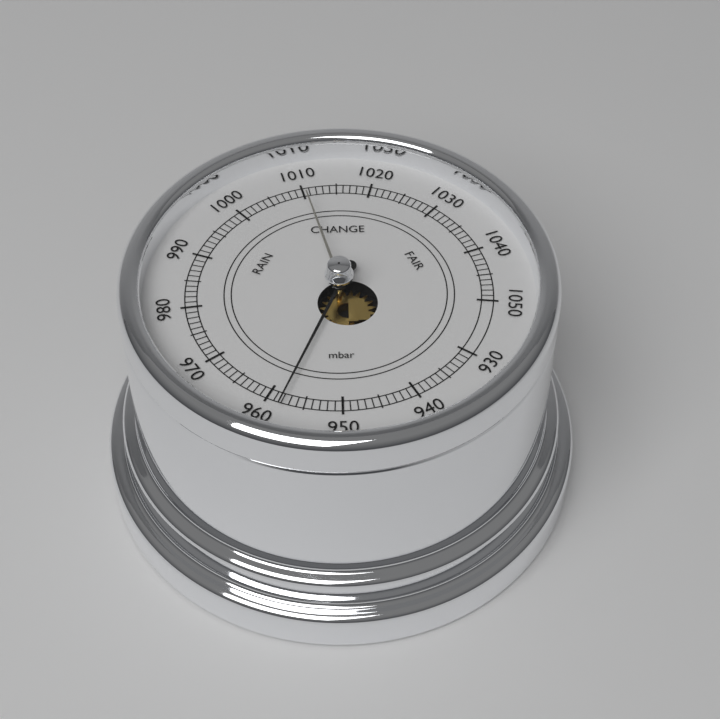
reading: 958 mbar
